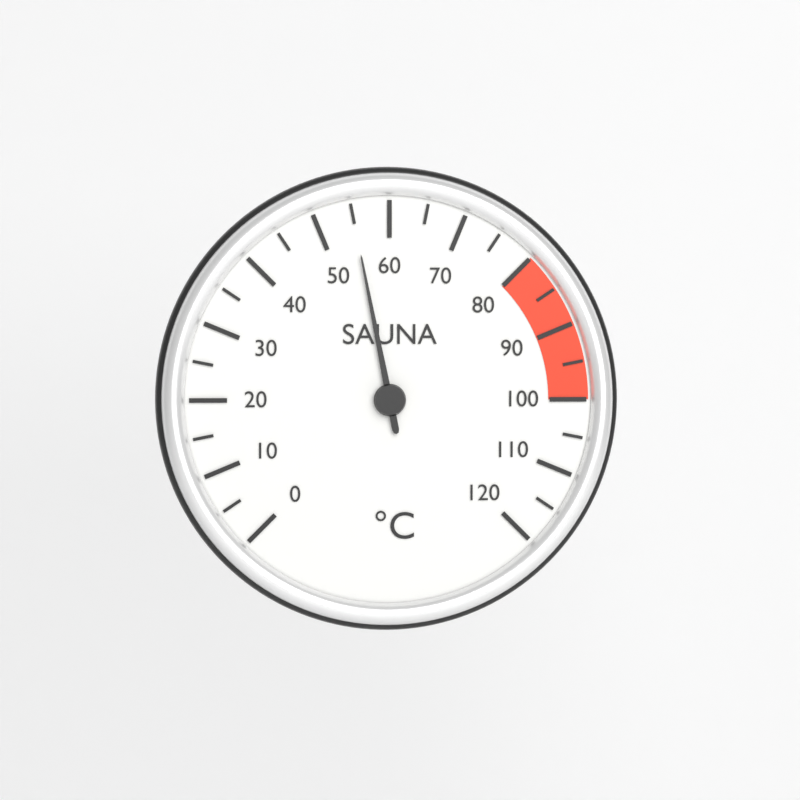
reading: 55 °C
